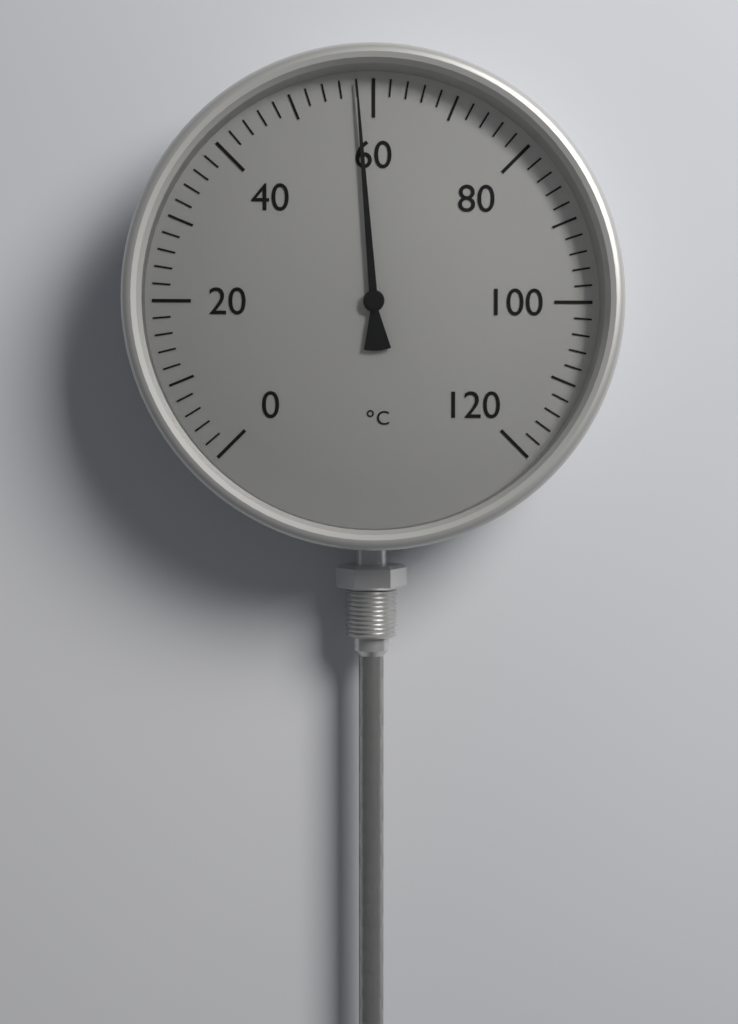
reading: 58 °C
